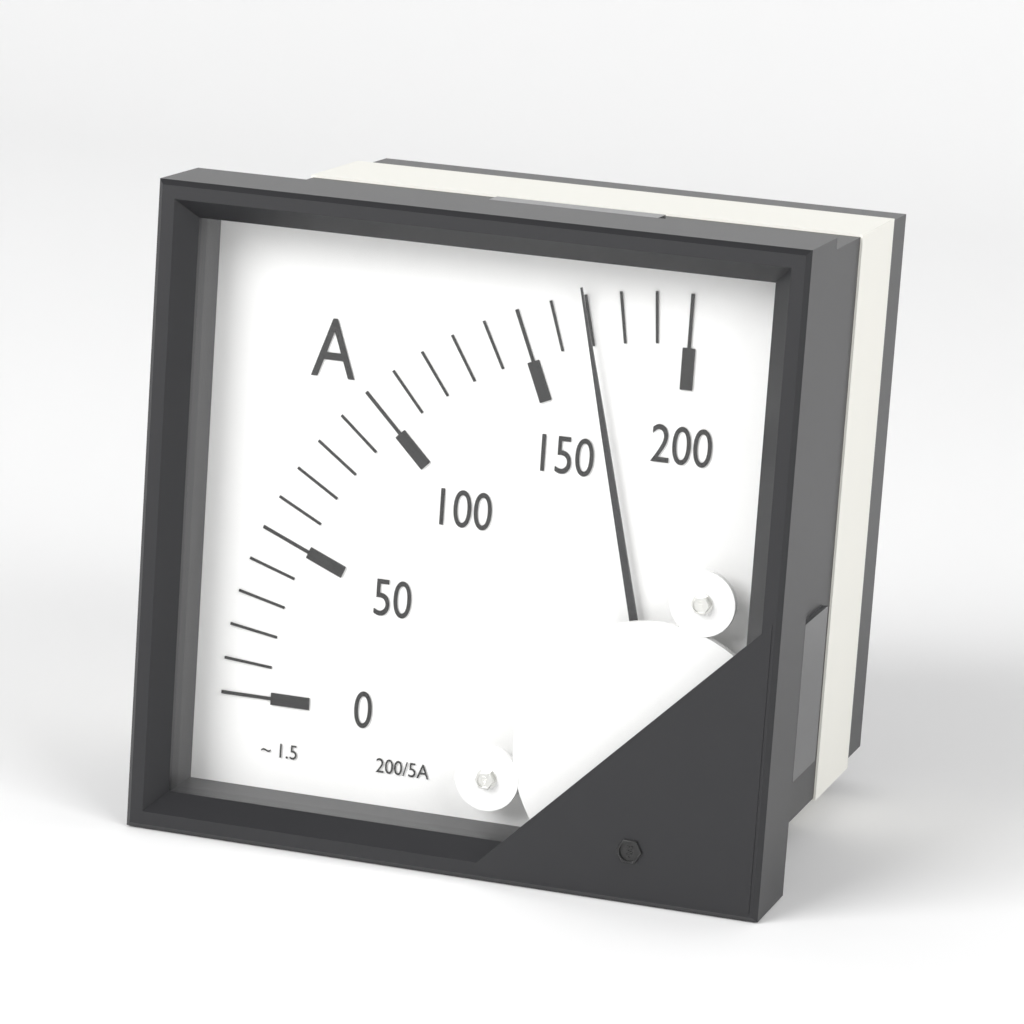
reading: 170 A
